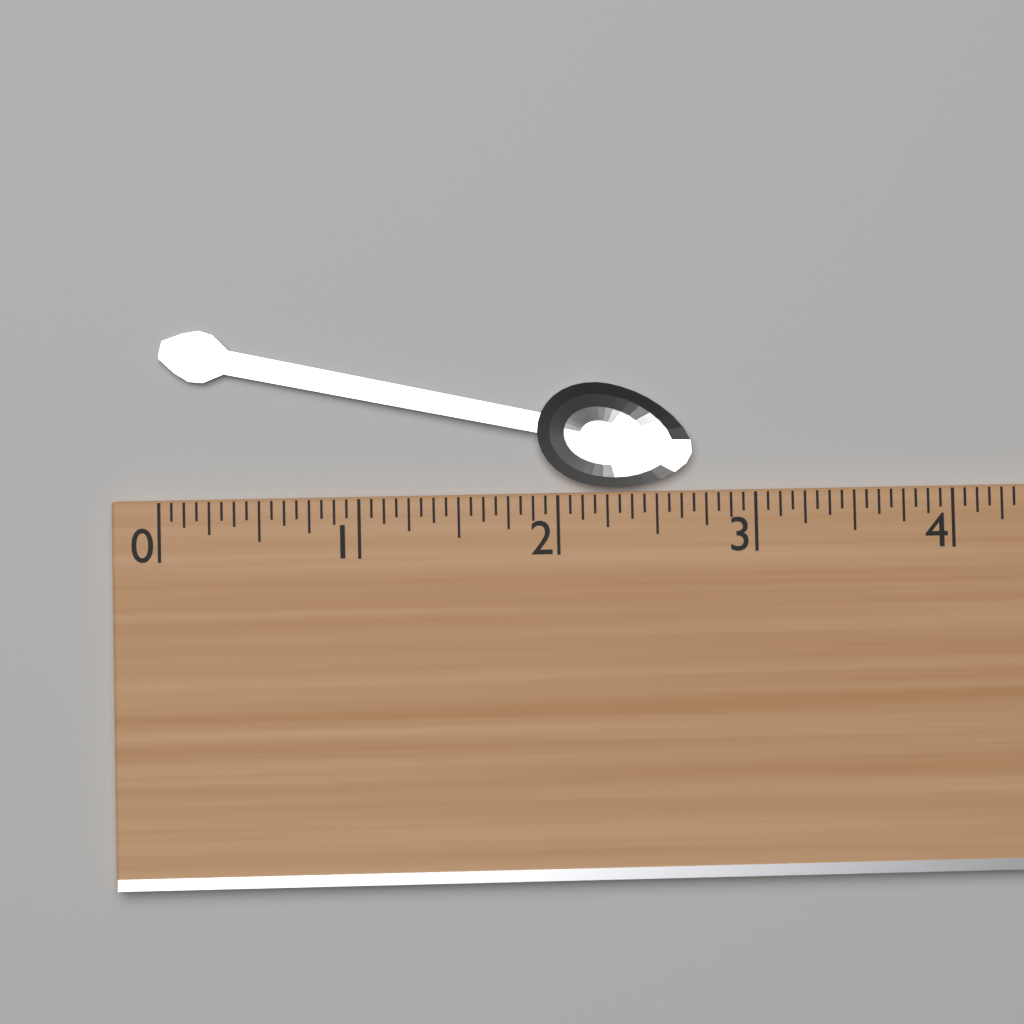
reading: 2.6875 (no unit)
